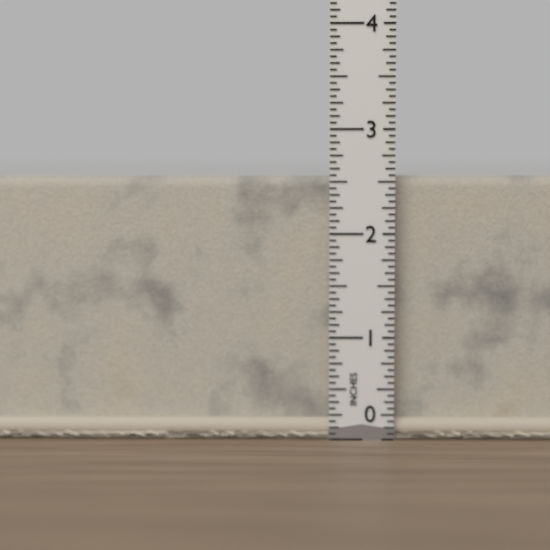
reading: 2.5625 in
